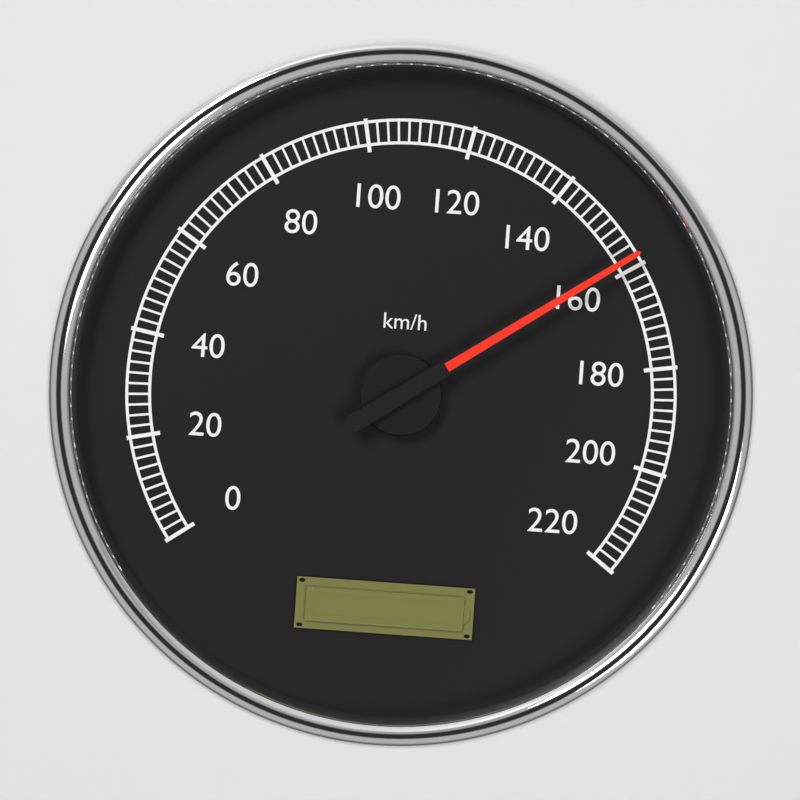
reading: 158 km/h
